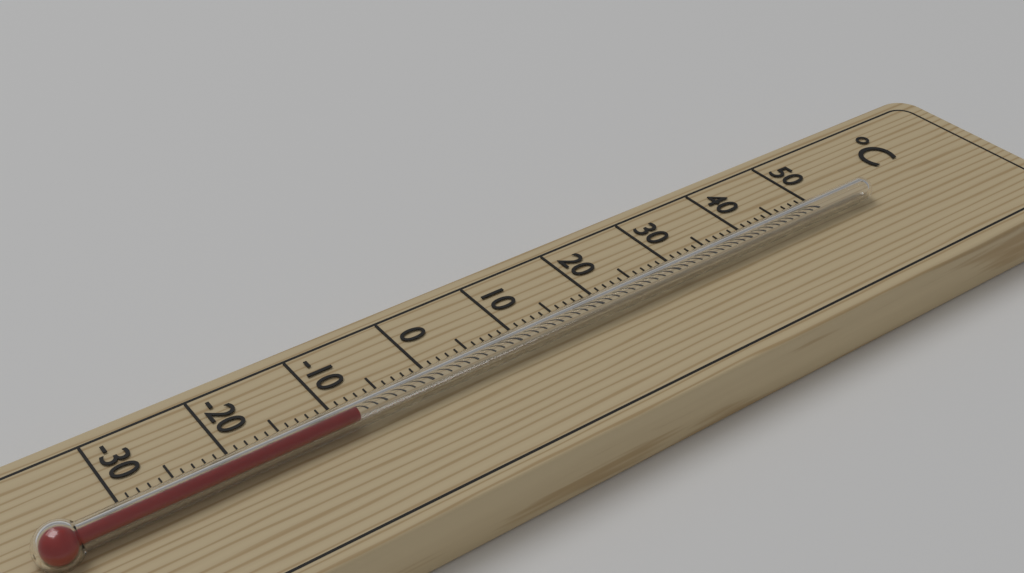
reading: -9 °C
